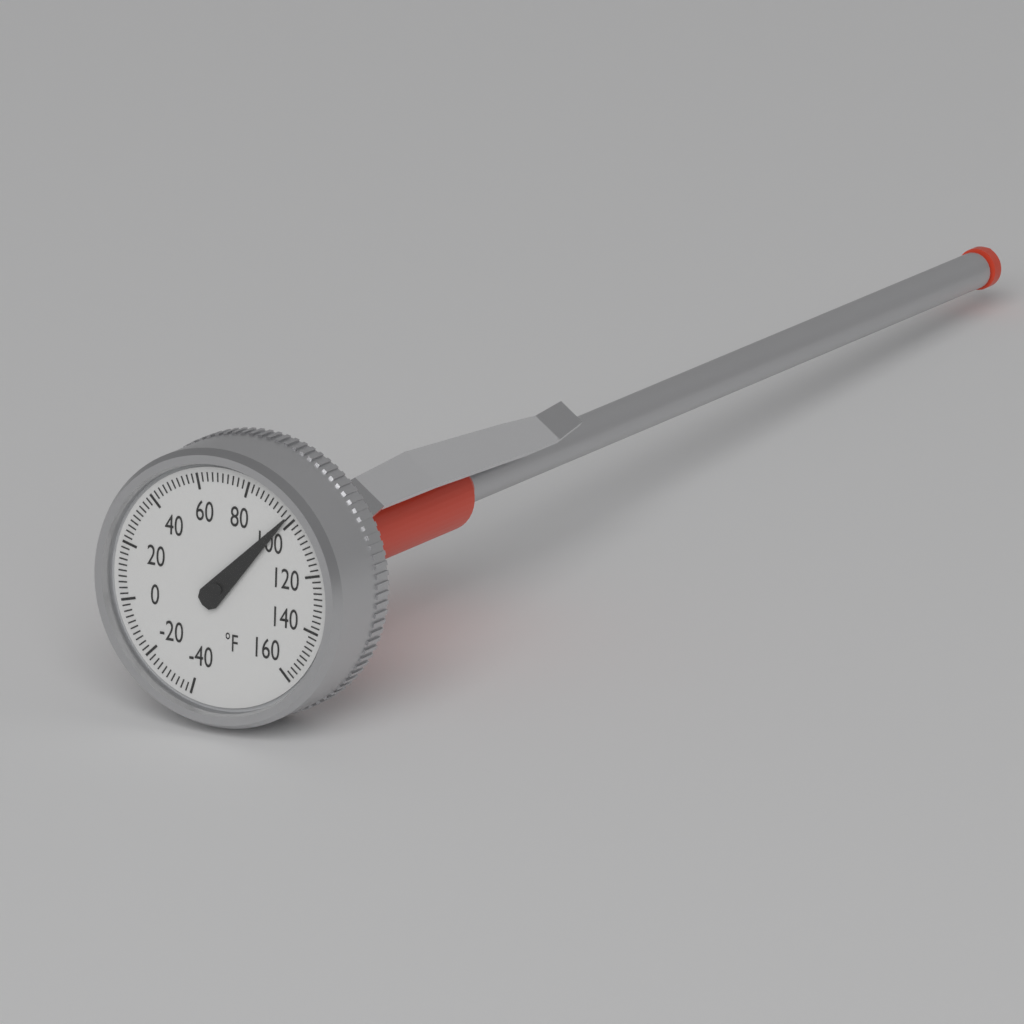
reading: 98 °F
